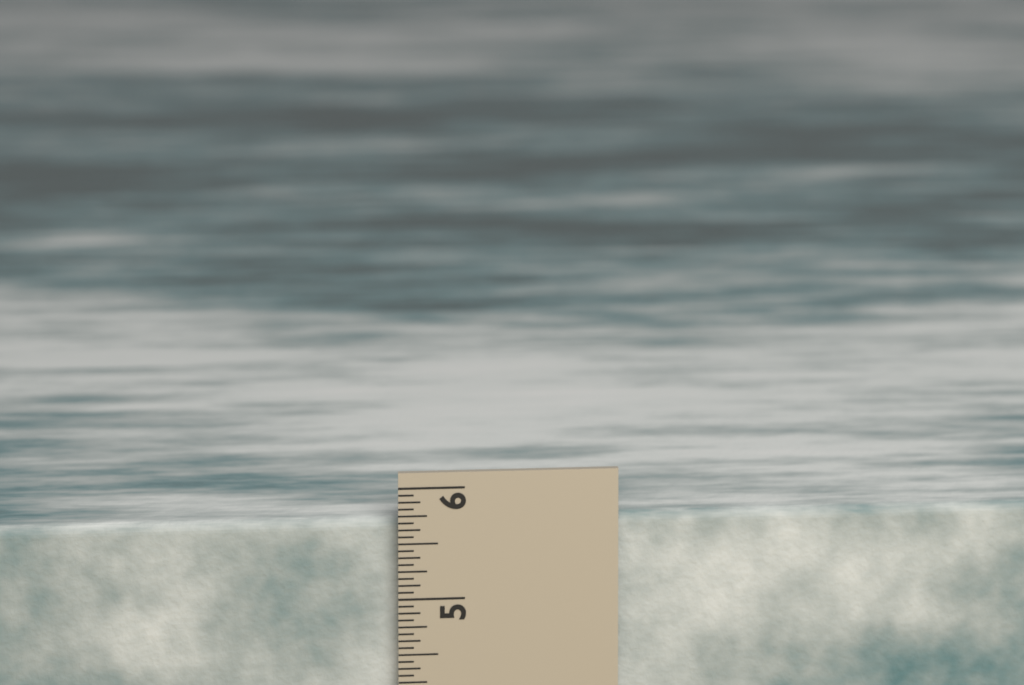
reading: 5.6875 in
